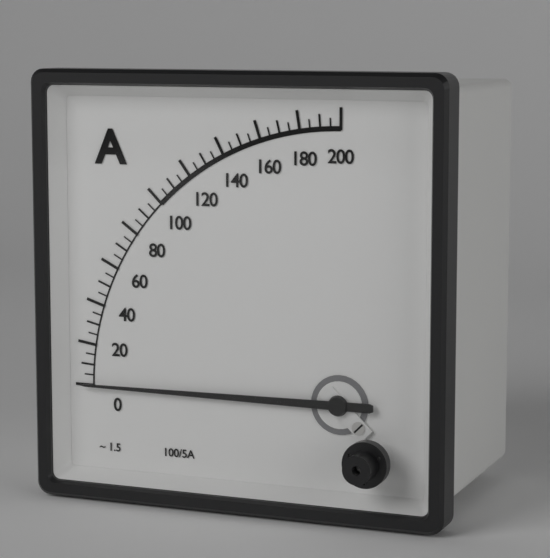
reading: 0 A
